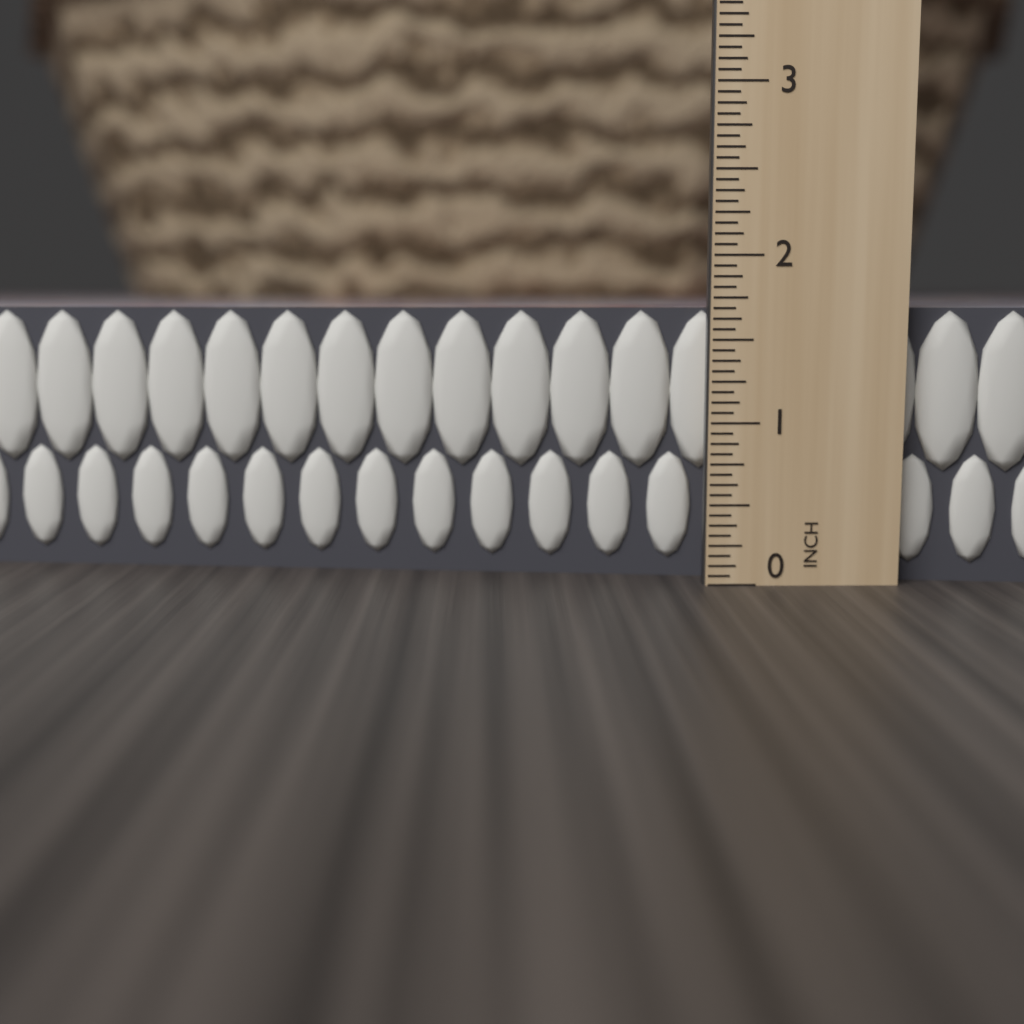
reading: 1.6875 in
